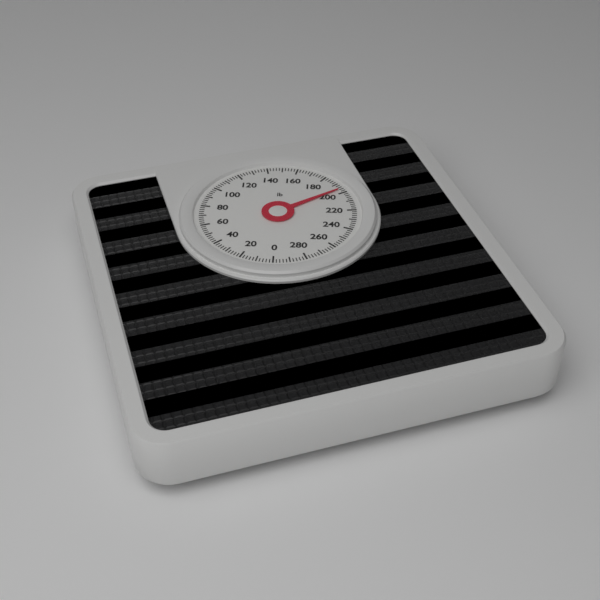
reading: 196 lb
